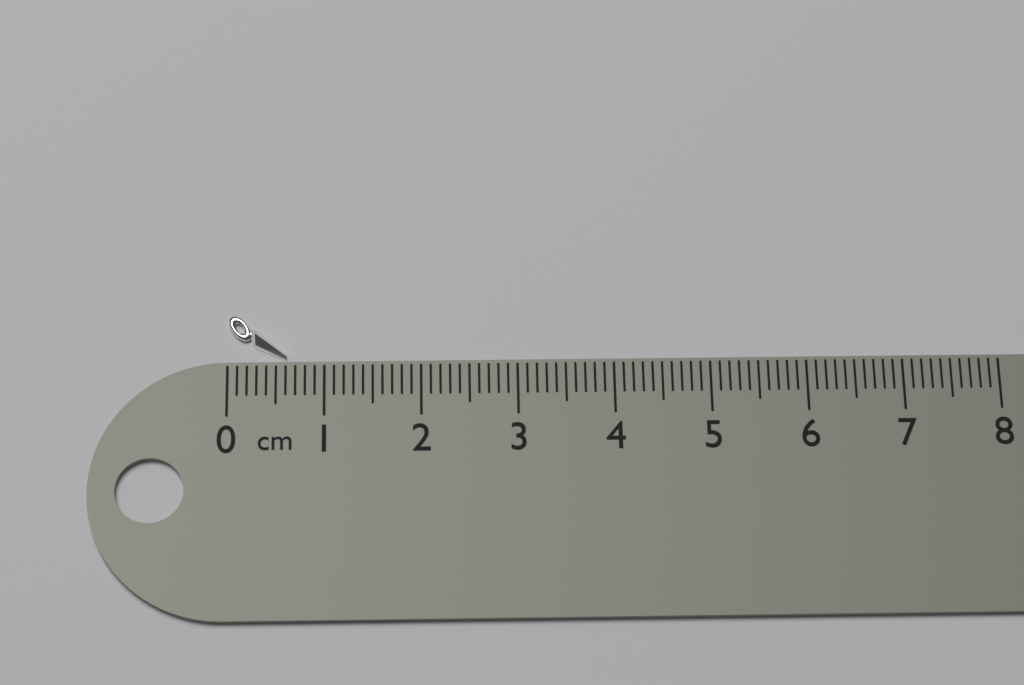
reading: 0.6 cm
